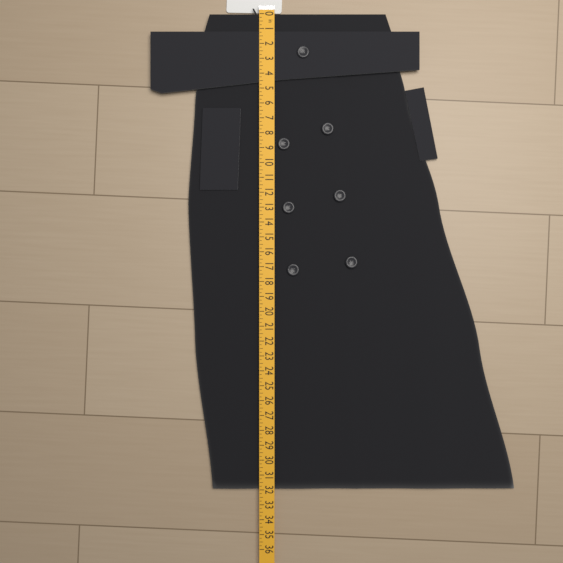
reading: 32.00 in
